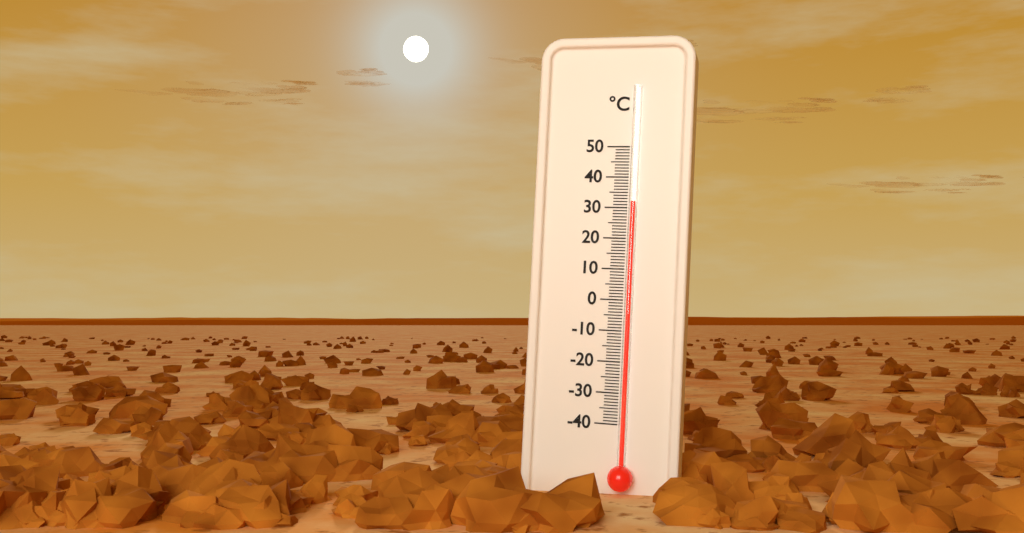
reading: 32 °C
